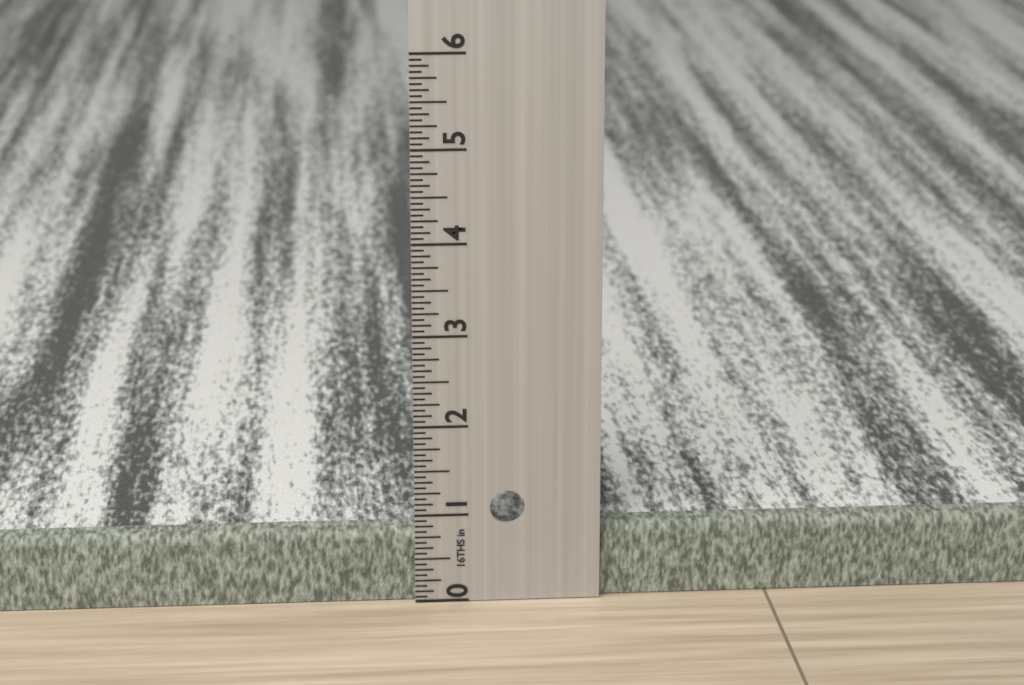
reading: 0.8125 in
